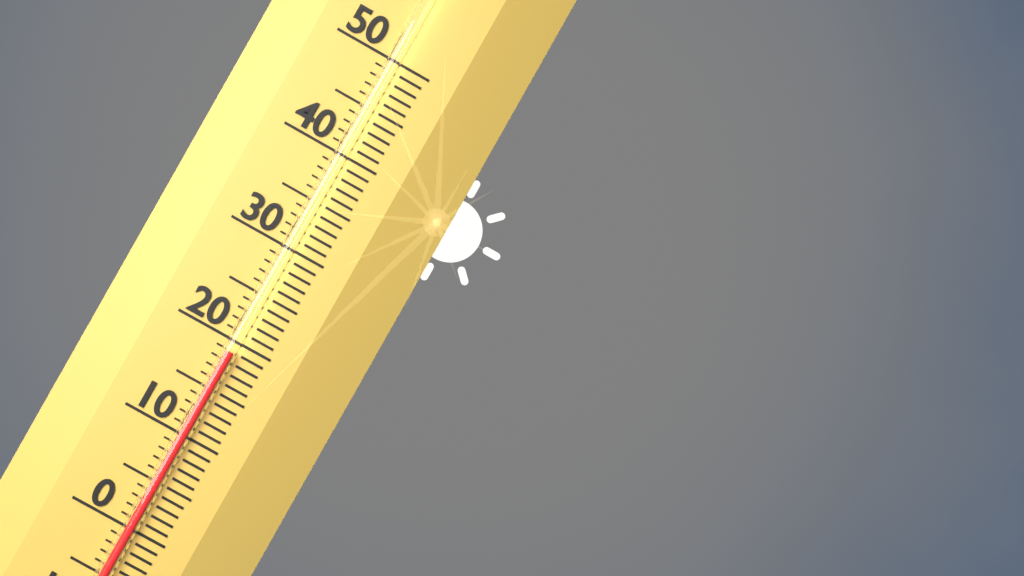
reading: 19 (no unit)
